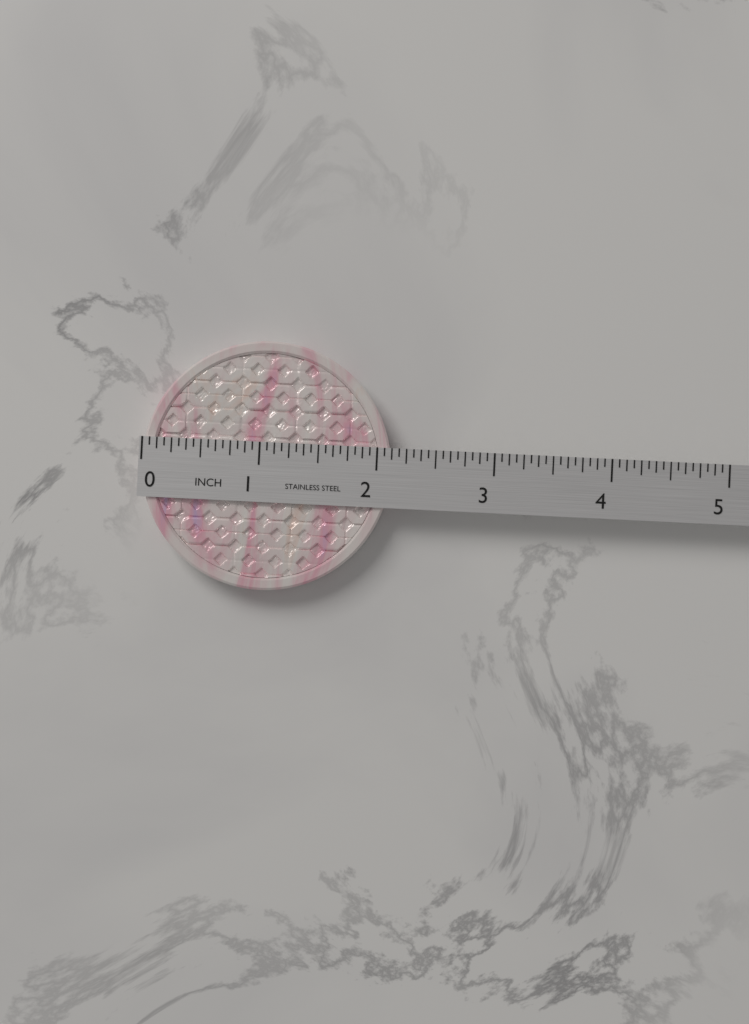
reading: 2.1250 in
